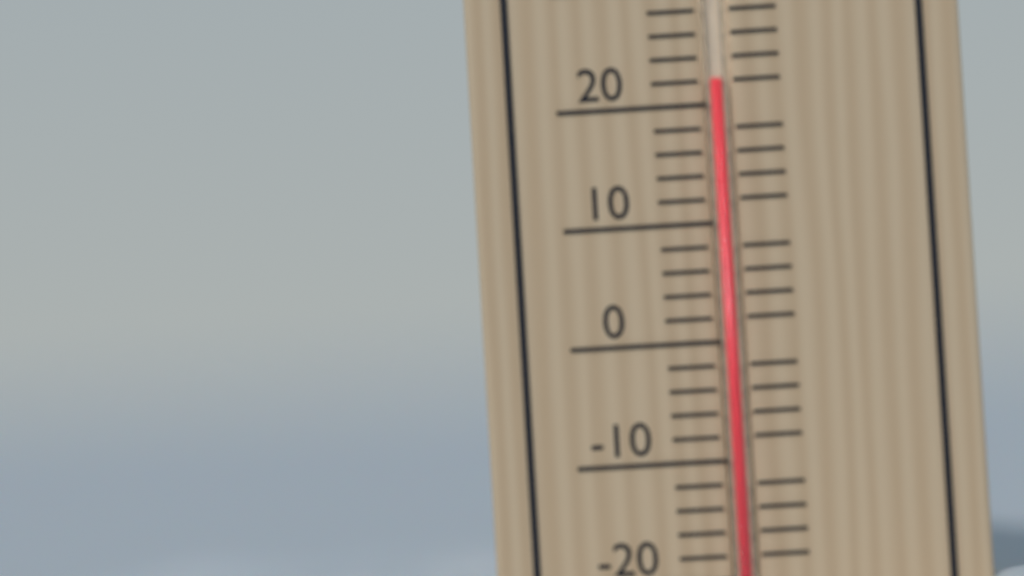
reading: 22 °C
